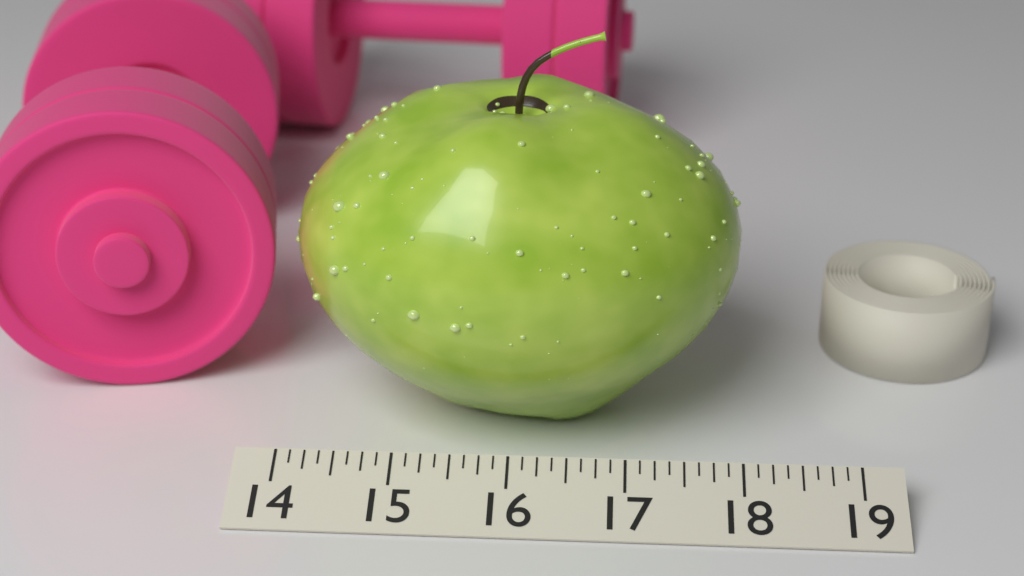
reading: 18.000 (no unit)
